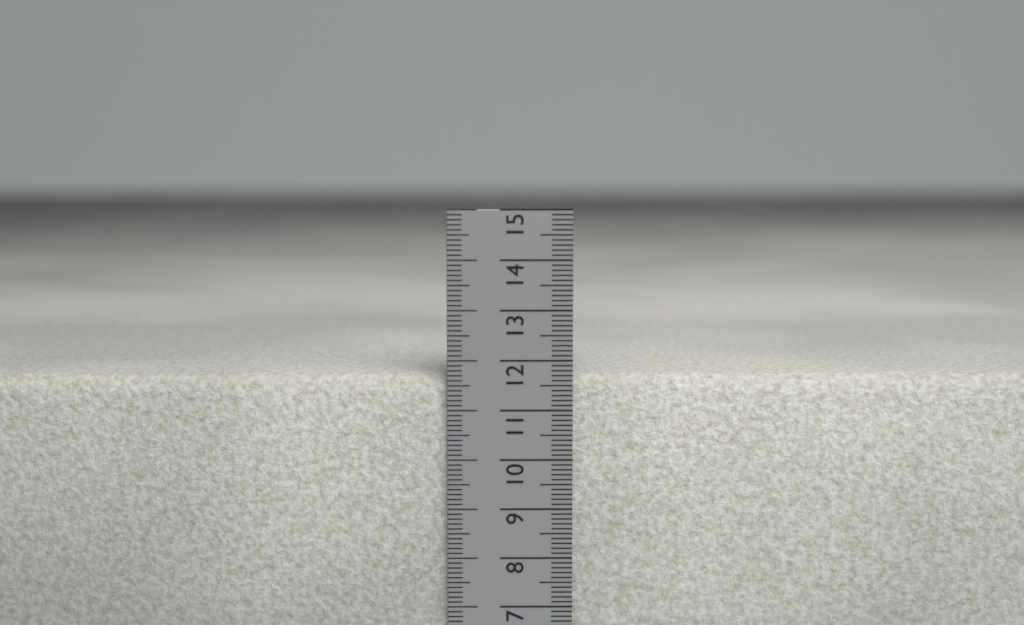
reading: 11.7 cm
